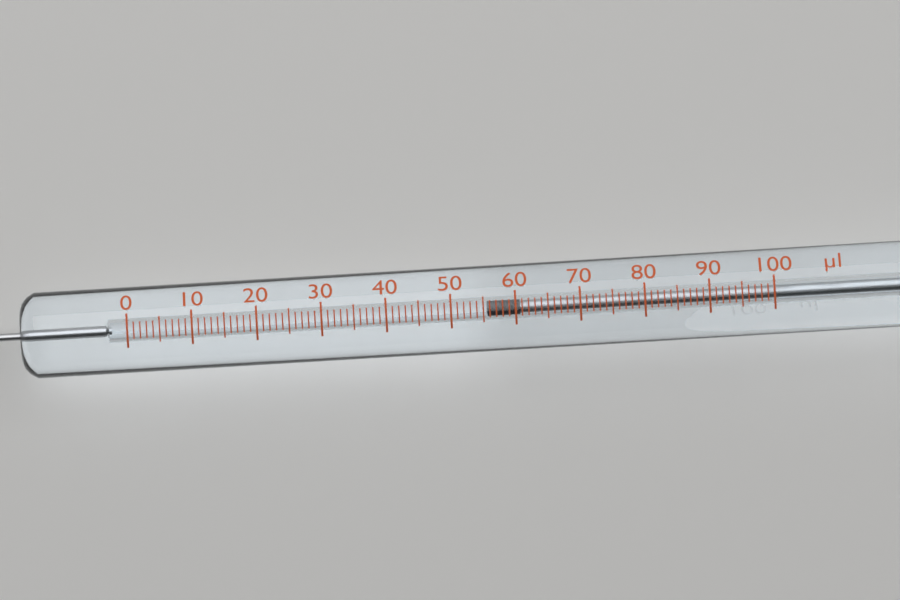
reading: 56 µl
